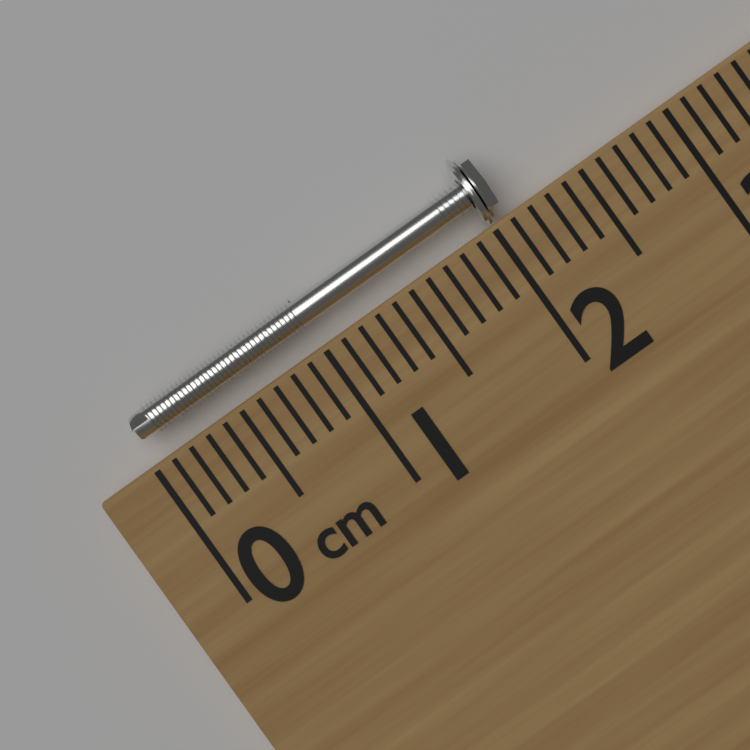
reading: 2.1 cm
